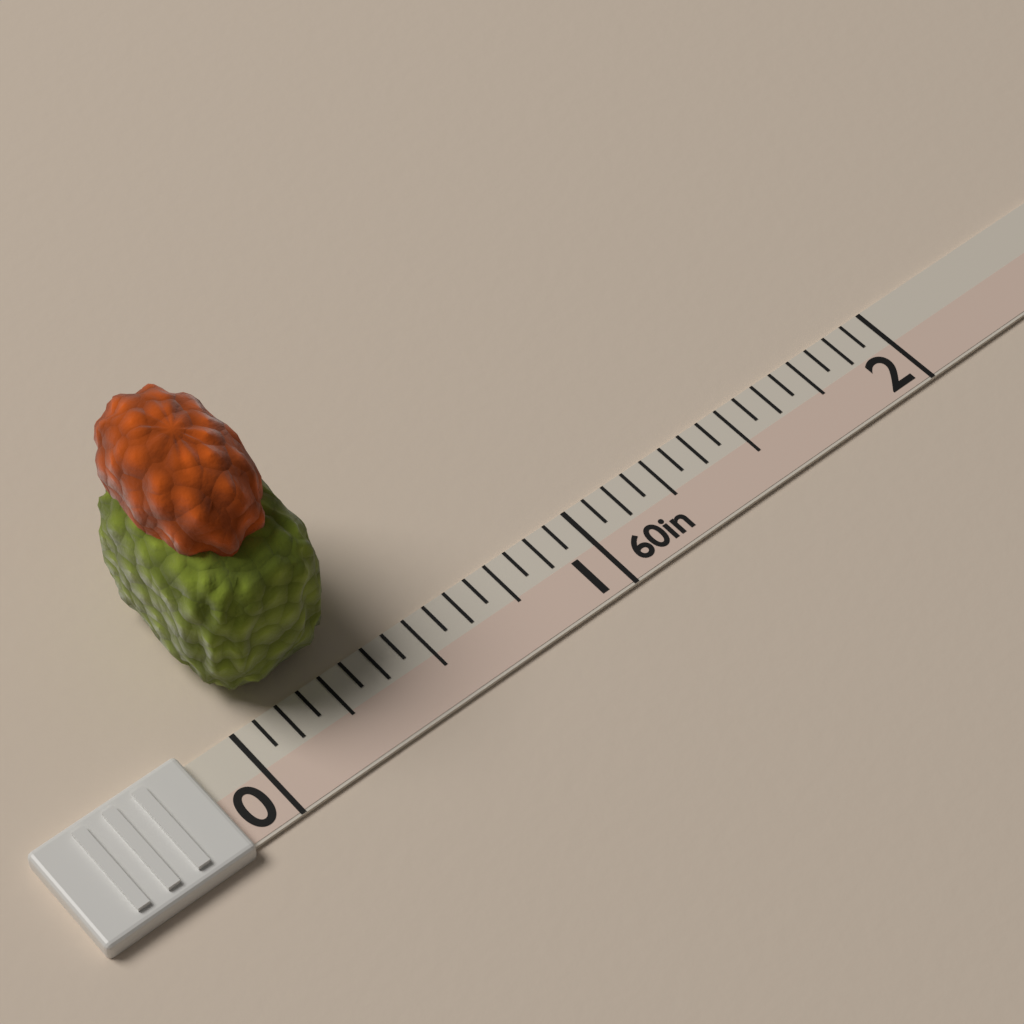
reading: 0.3750 in
